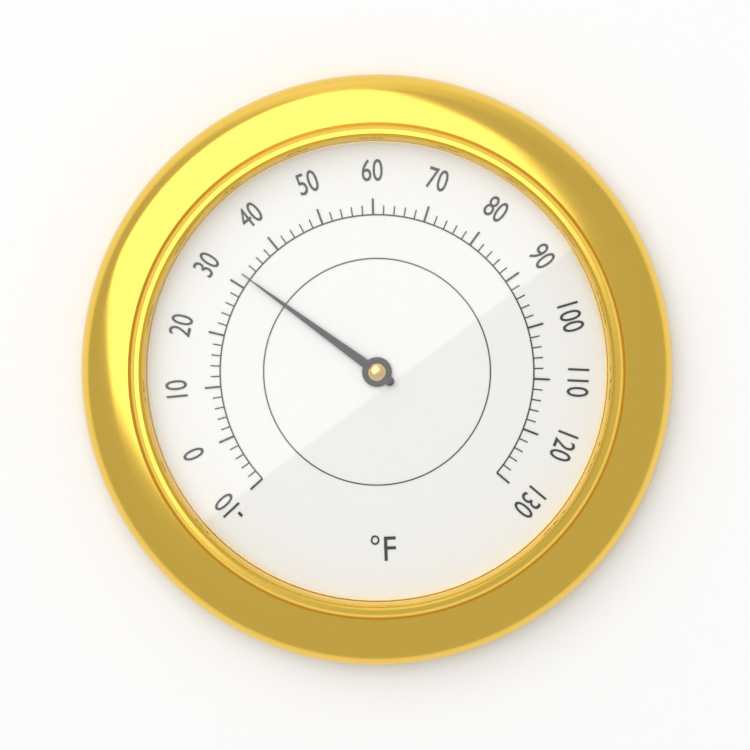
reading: 32 °F
